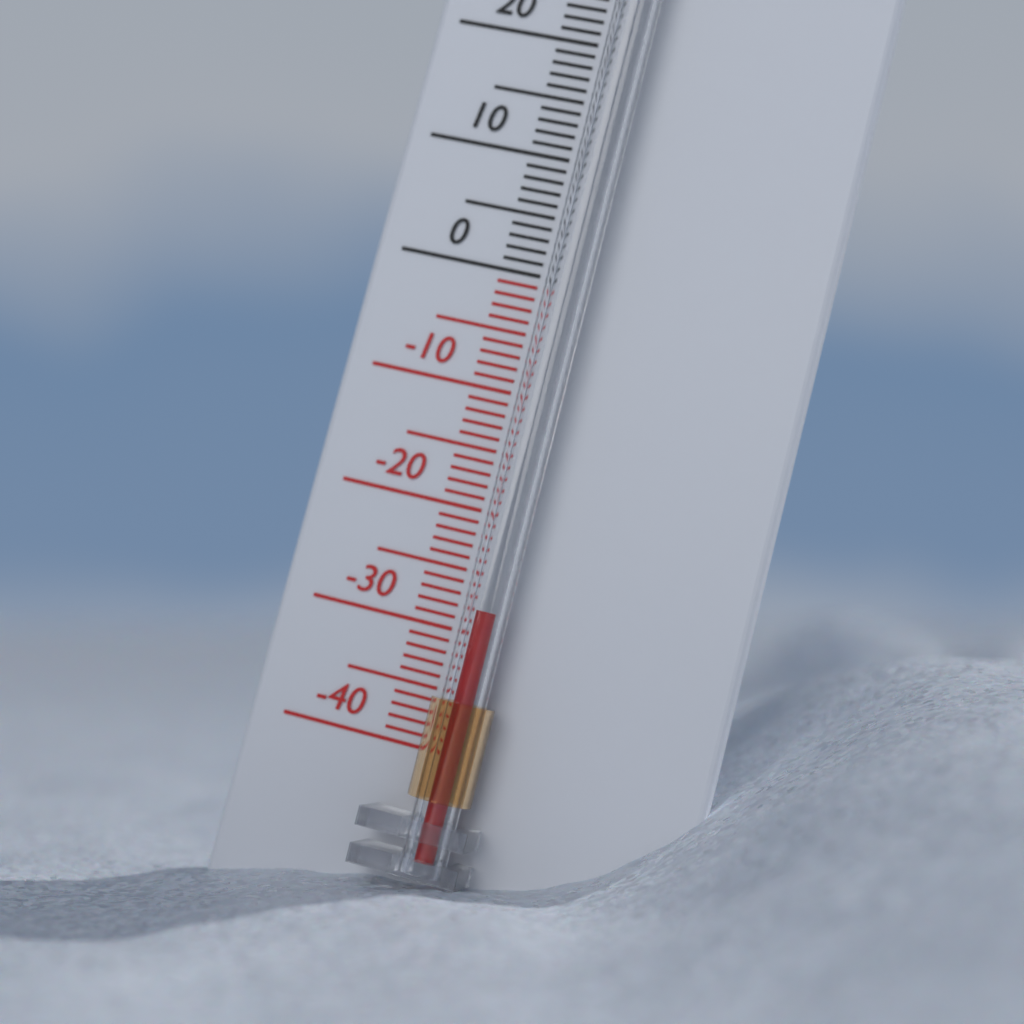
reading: -28 °C
